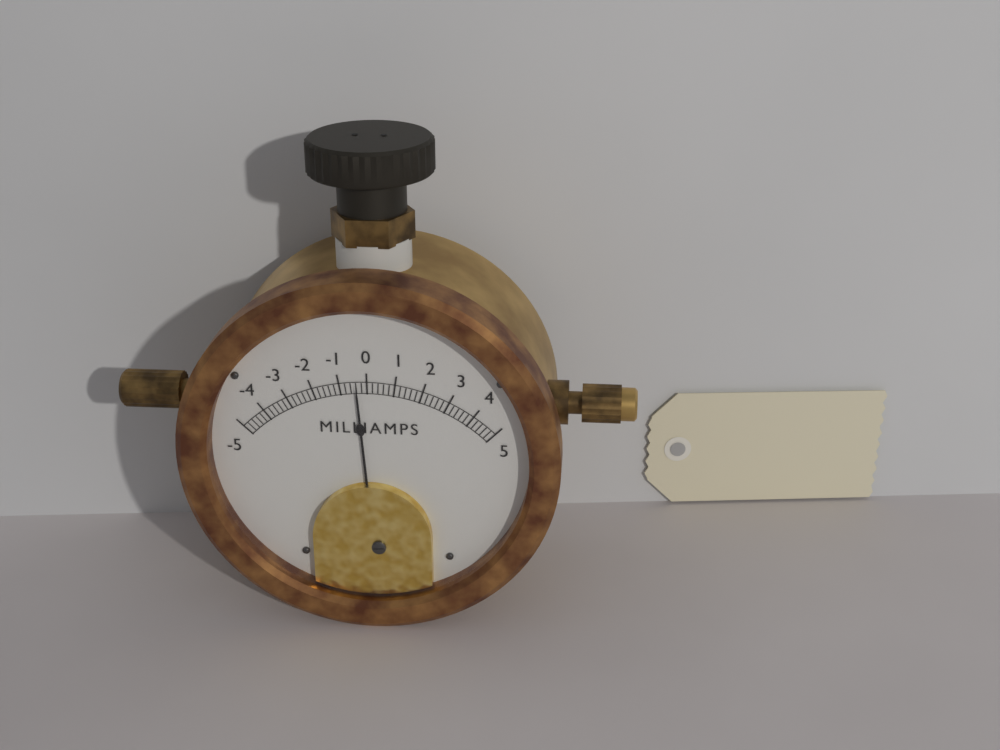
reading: -0.4 mA
